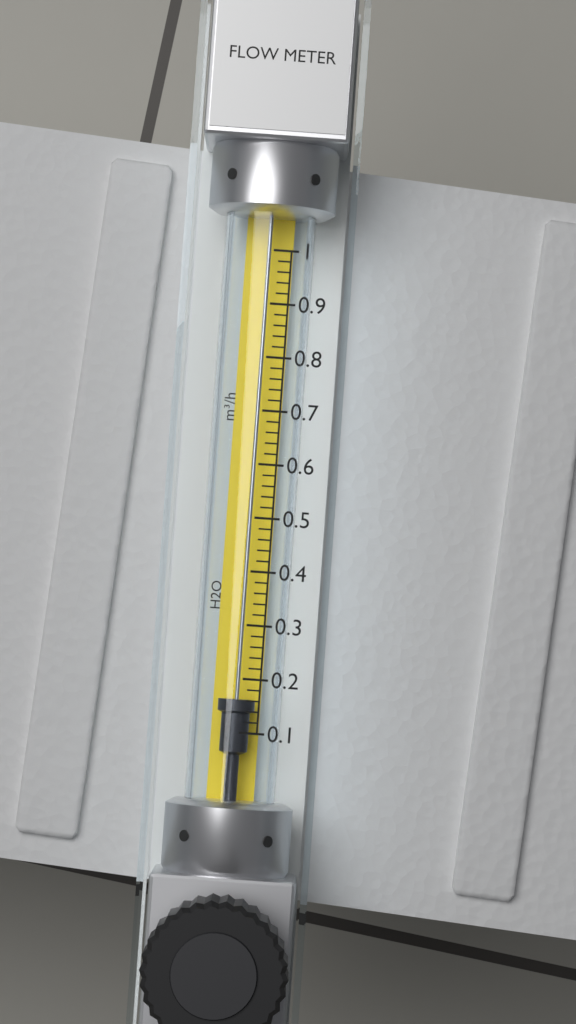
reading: 0.16 m³/h
